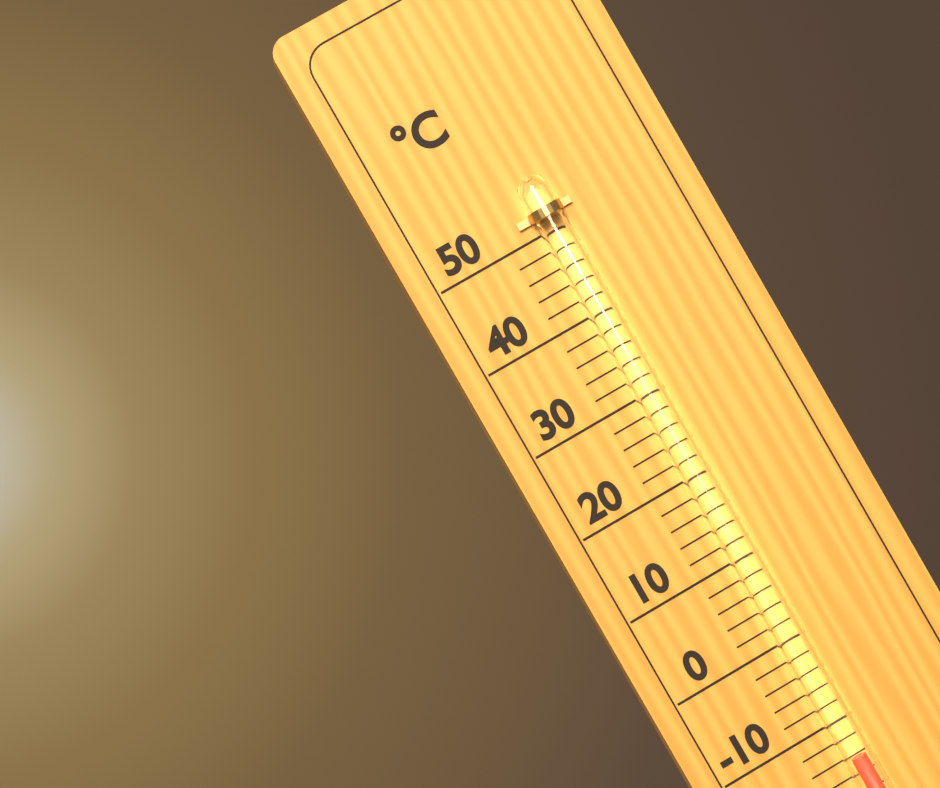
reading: -14 °C
